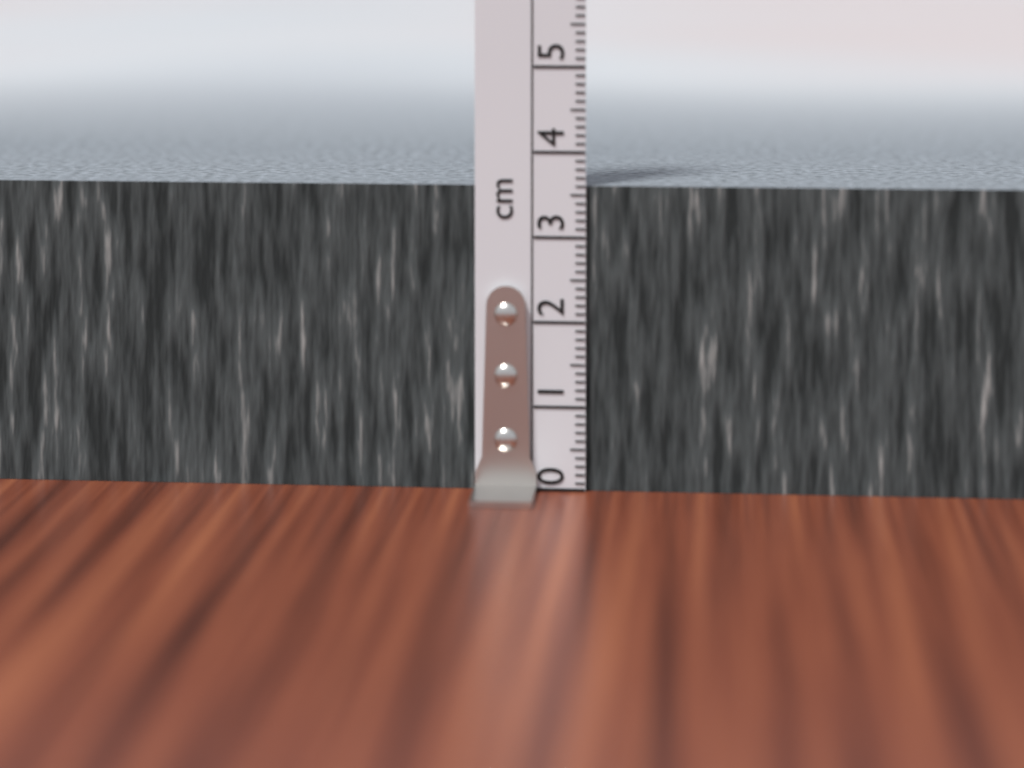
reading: 3.6 cm
